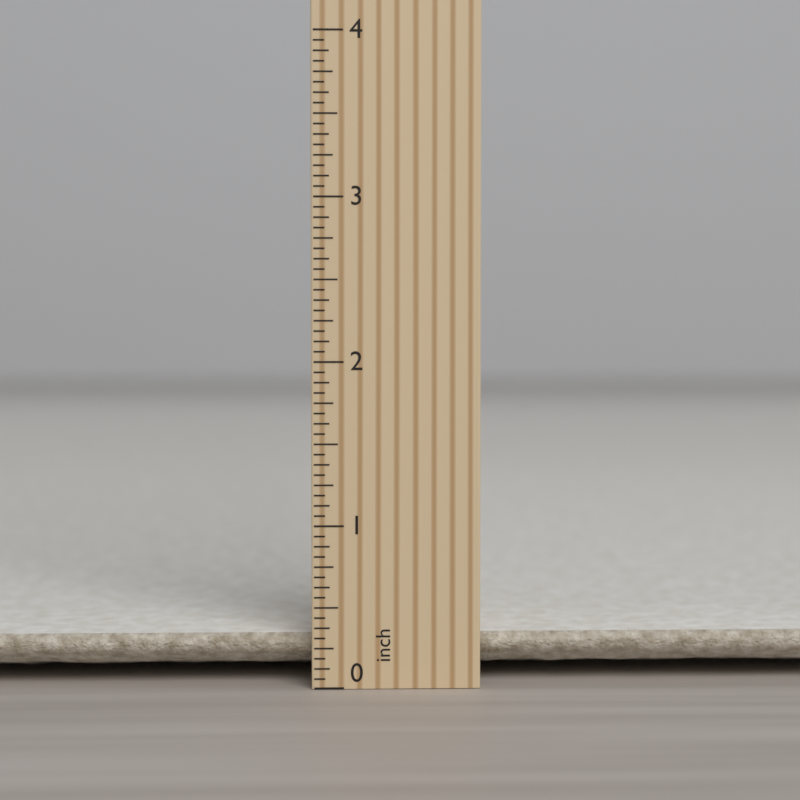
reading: 0.3125 inch
